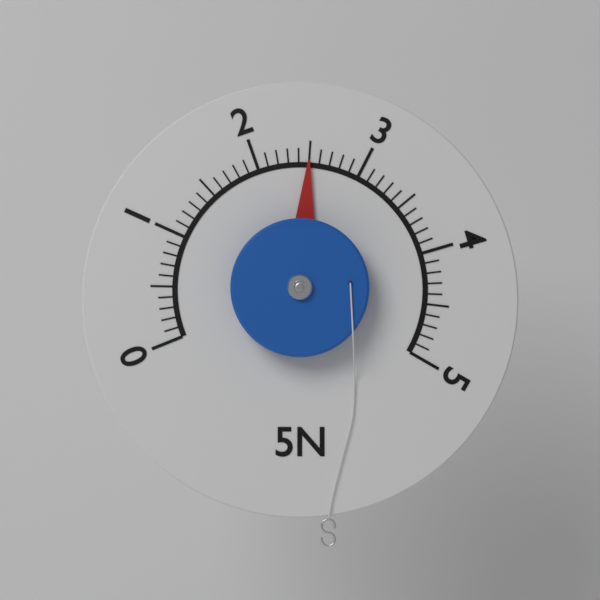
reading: 2.5 N
